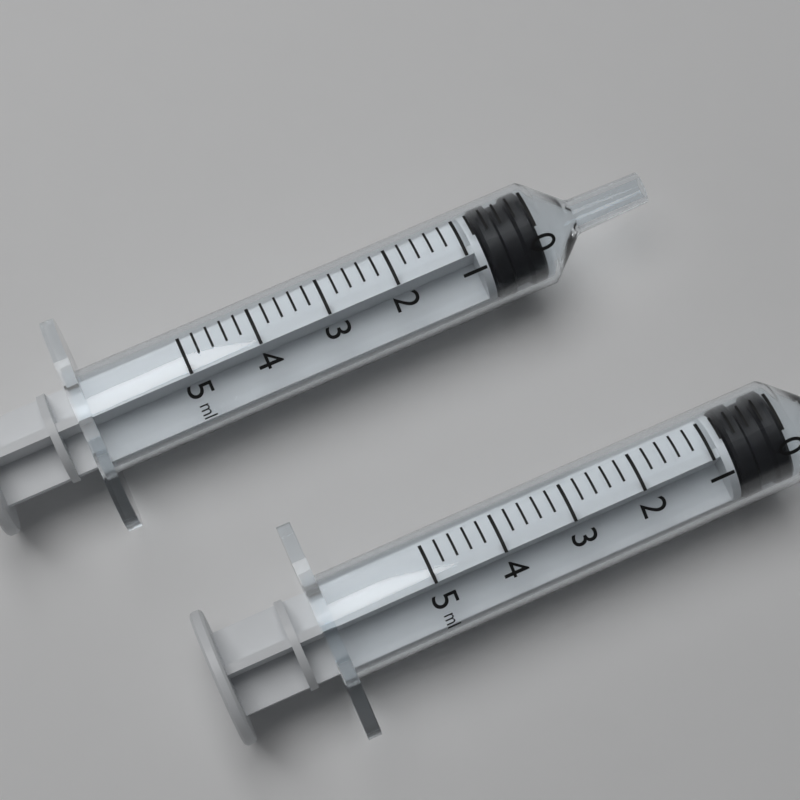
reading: 0.0 ml
